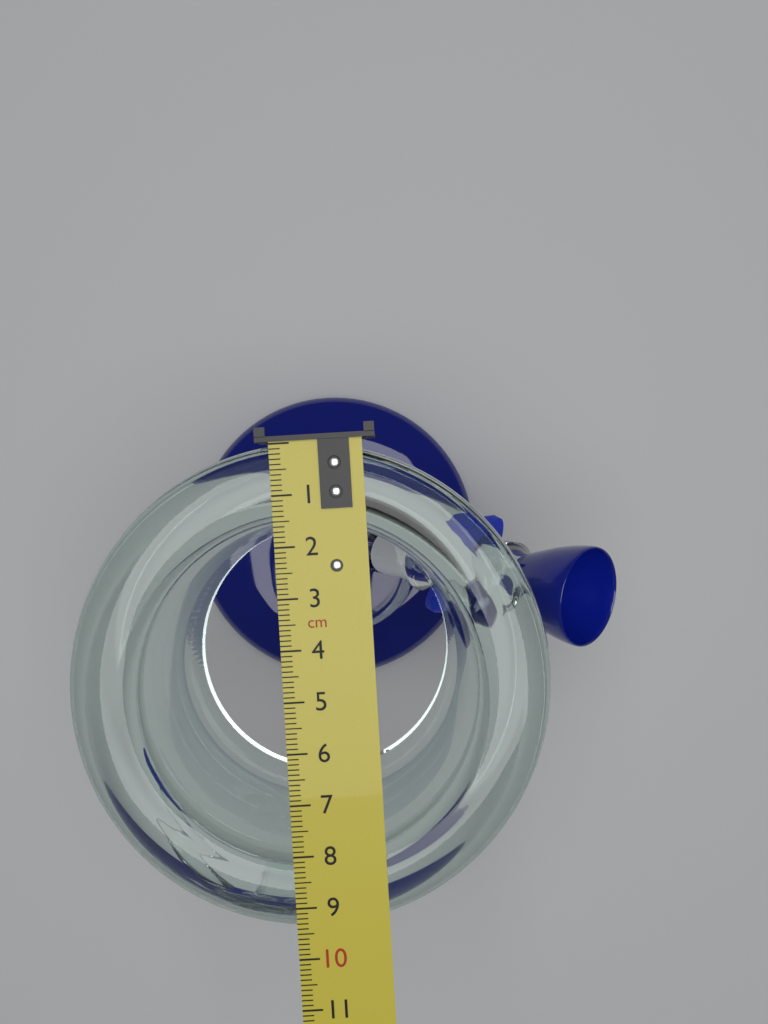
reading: 9.5 cm
